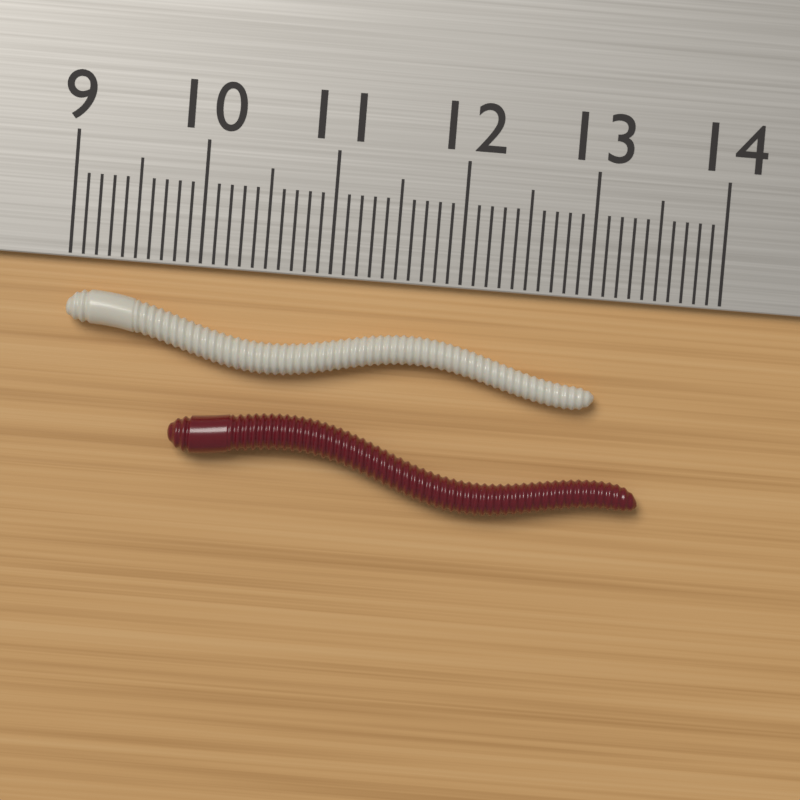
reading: 13.1 cm
